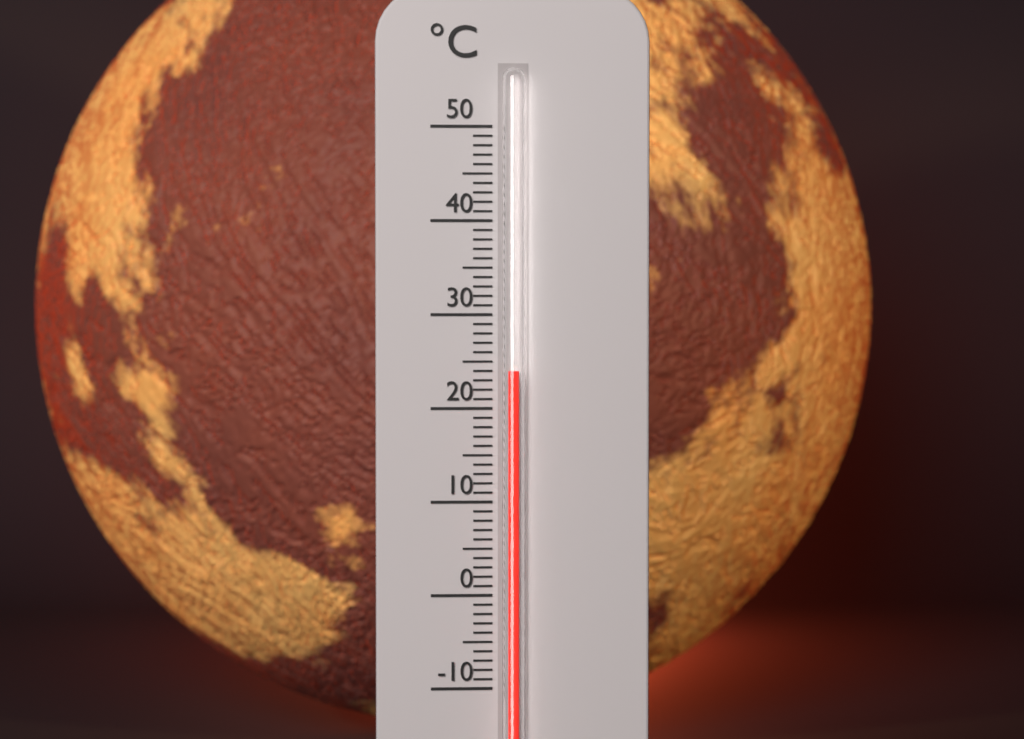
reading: 24 °C
